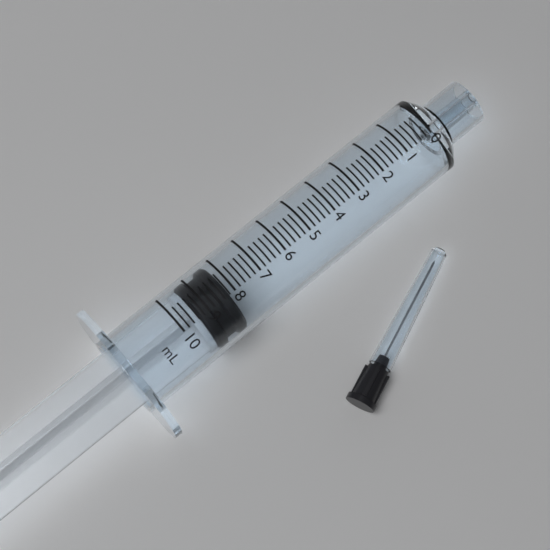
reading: 8.2 ml
